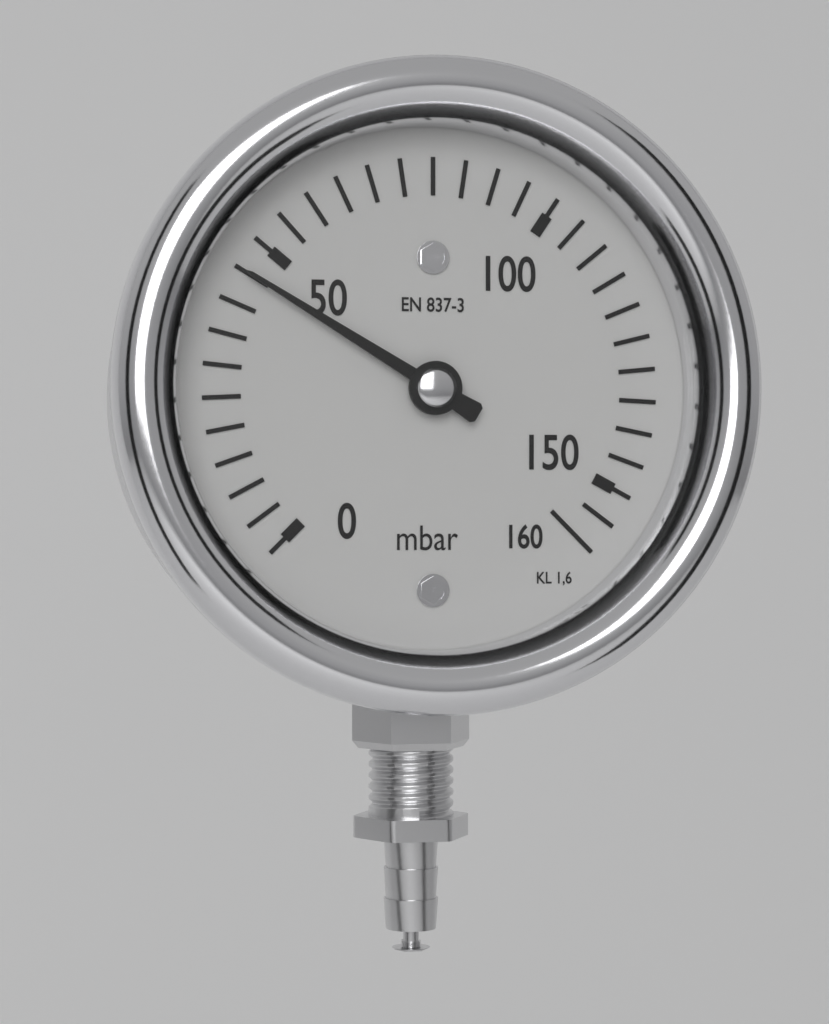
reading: 45 mbar
